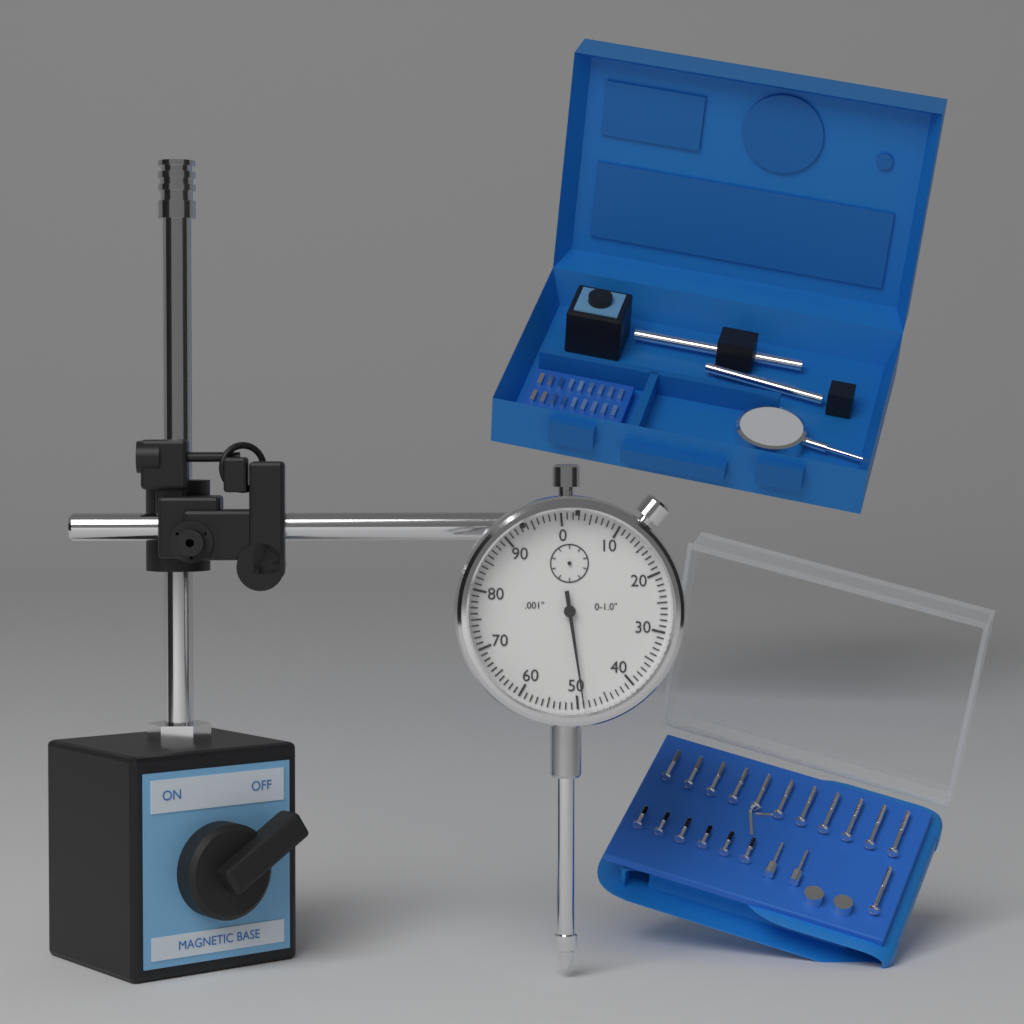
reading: 0.049 in
